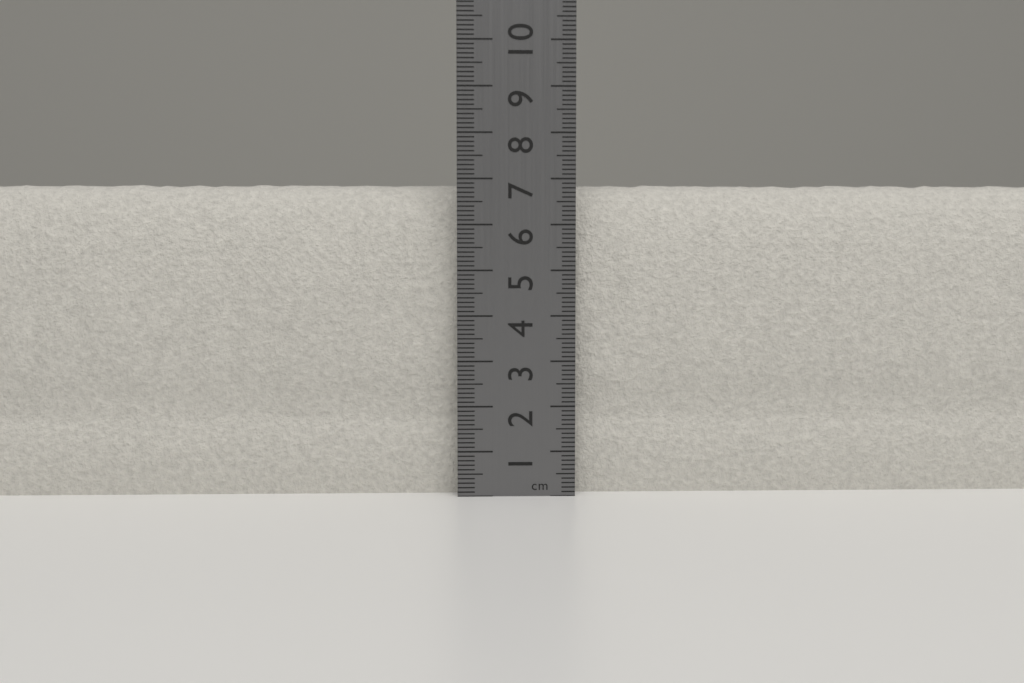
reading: 6.9 cm
